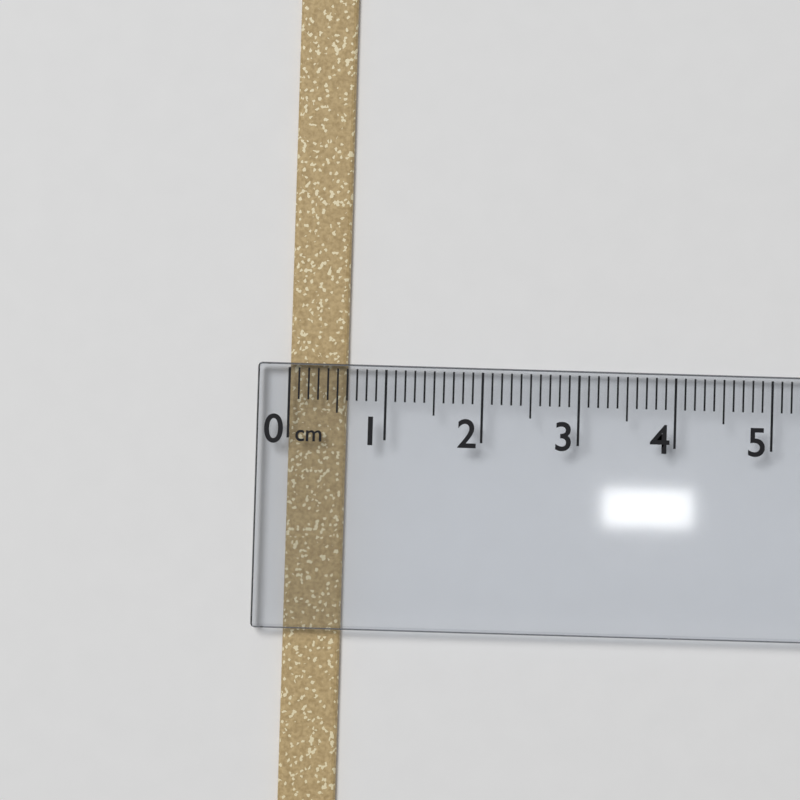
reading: 0.6 cm
